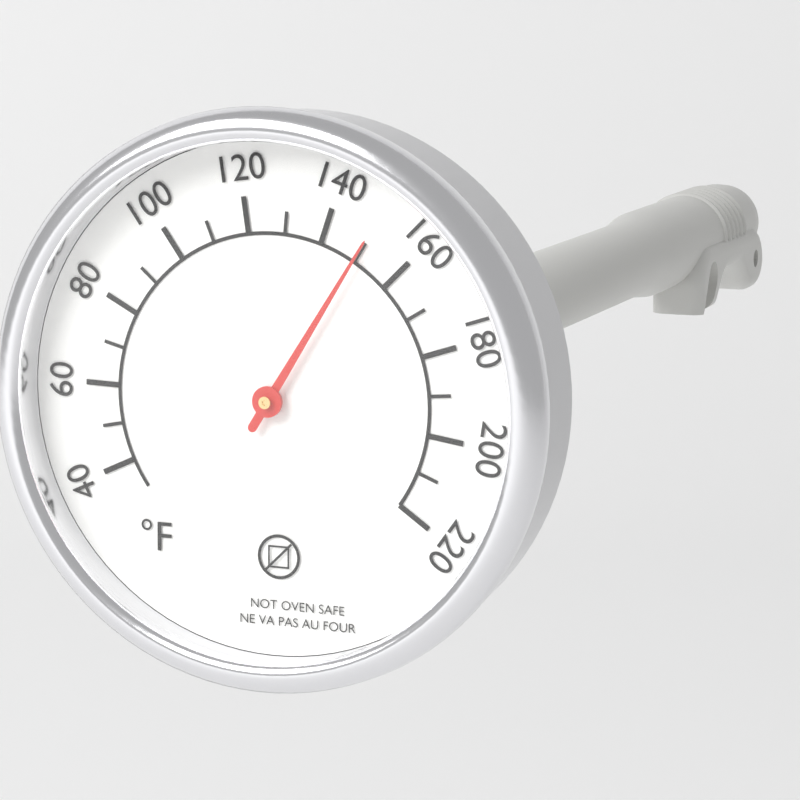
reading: 150 °F
